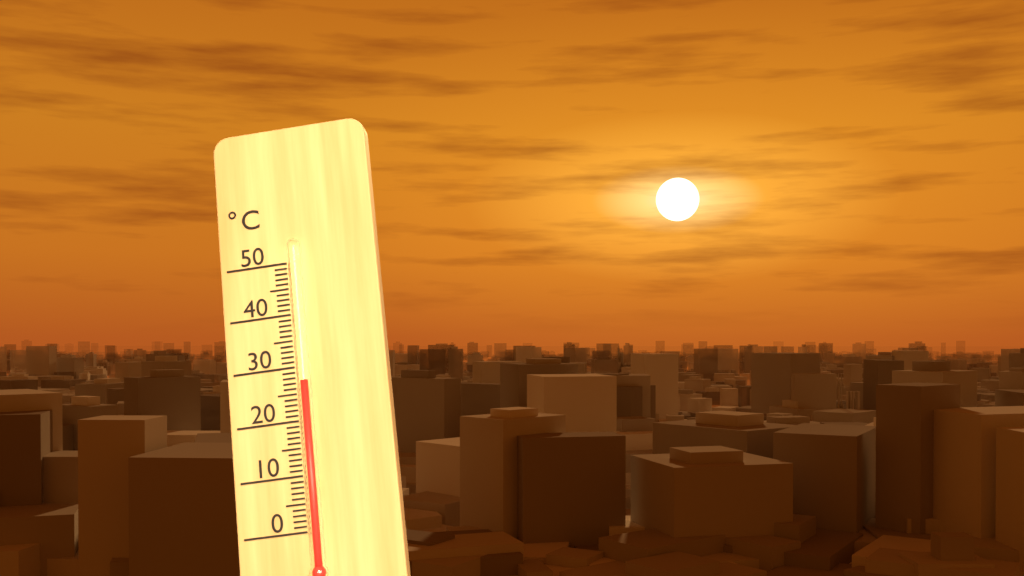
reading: 27 °C
